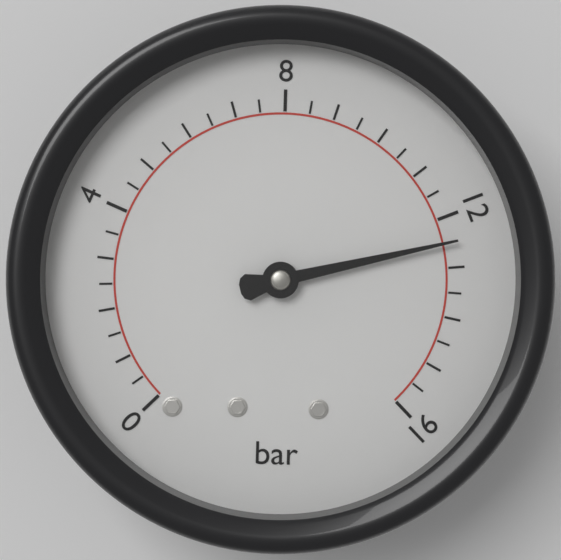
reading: 12.5 bar
